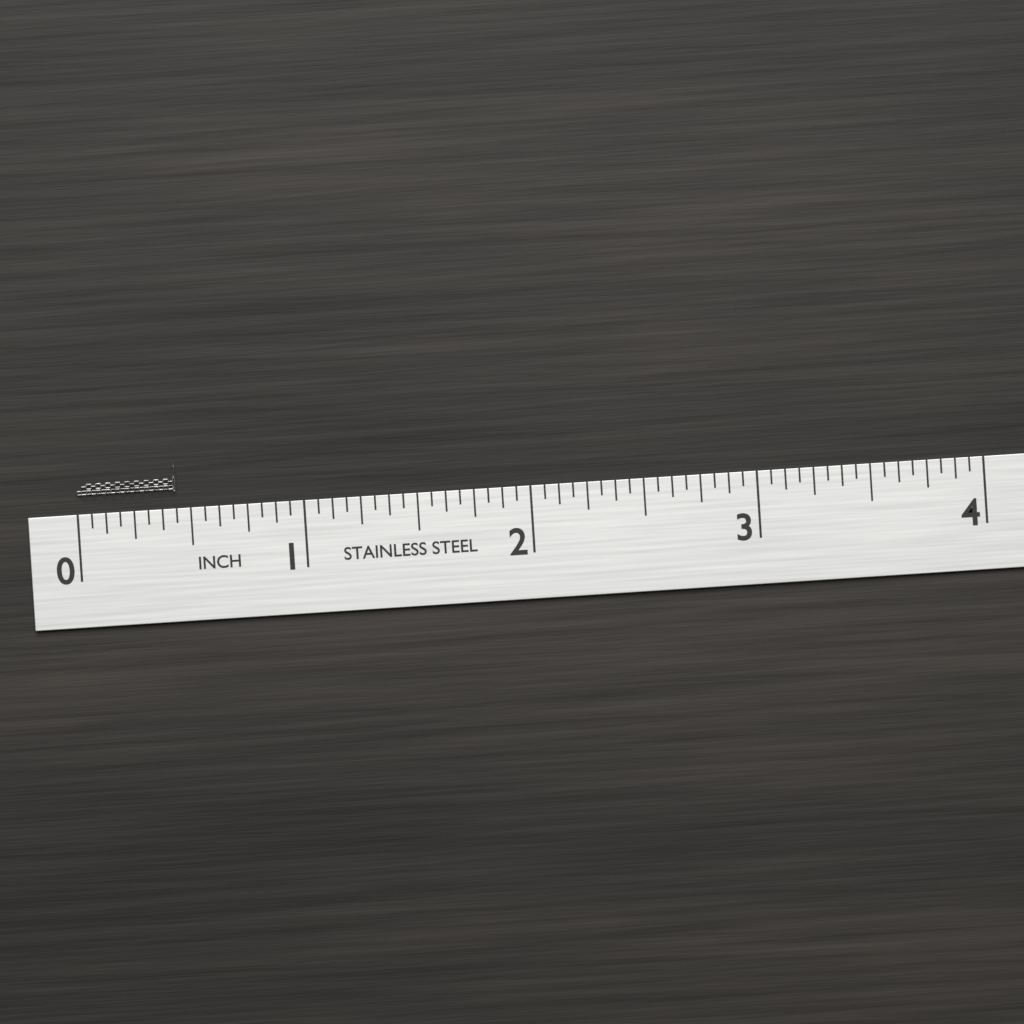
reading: 0.4375 in
